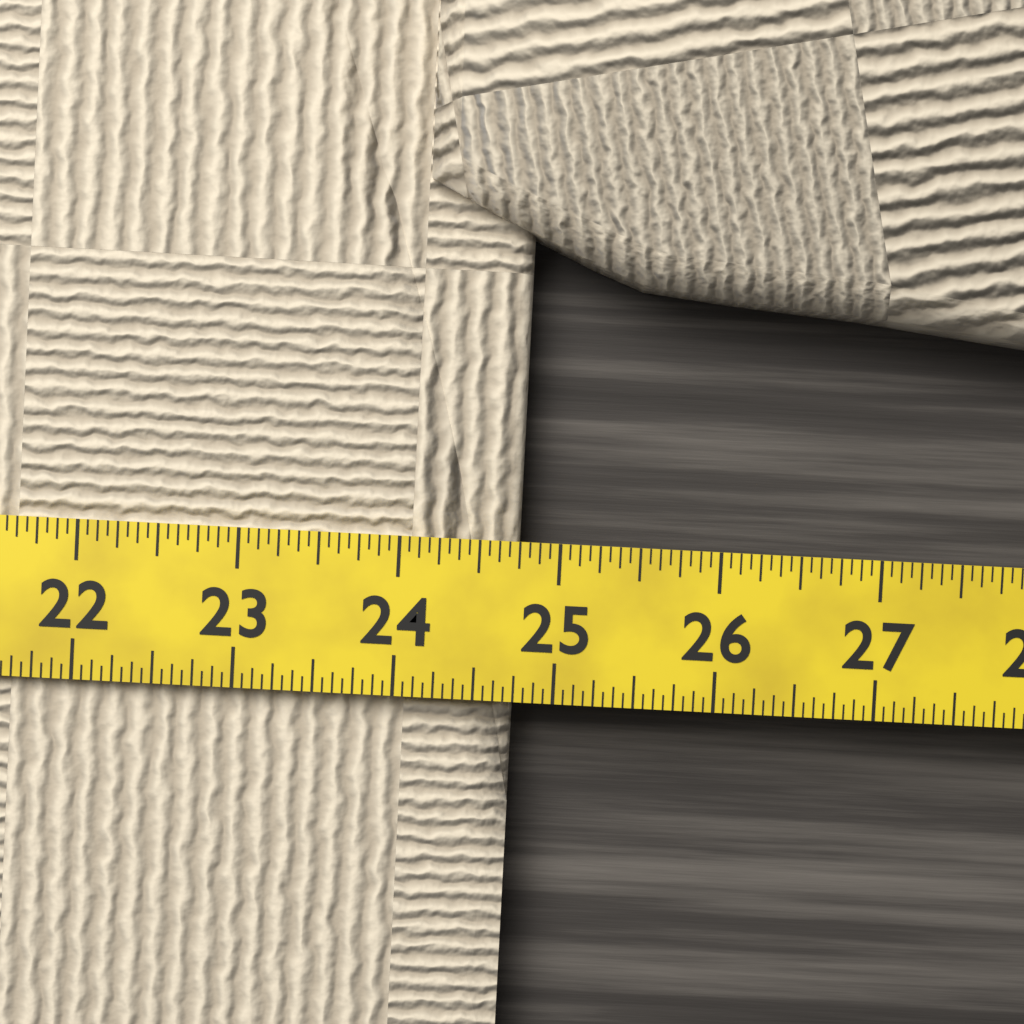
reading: 24.7500 (no unit)
